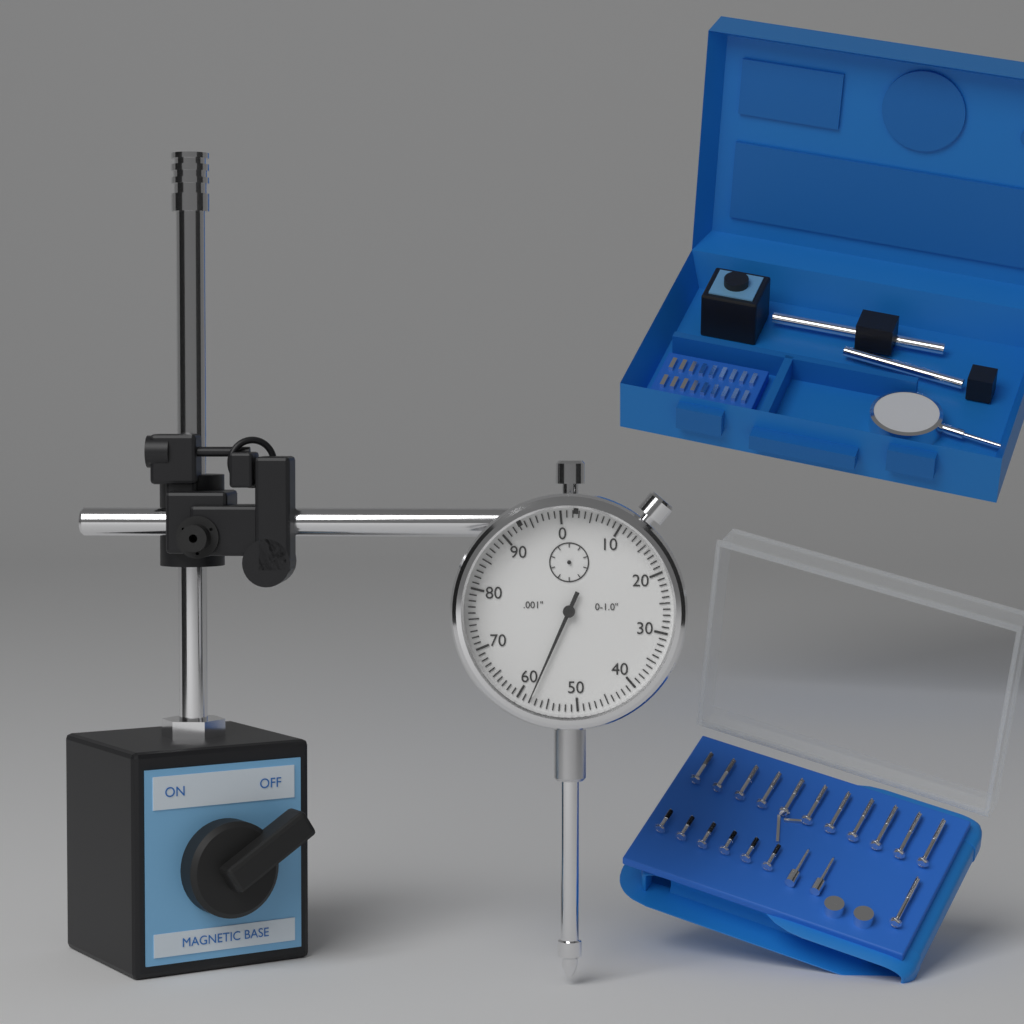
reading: 0.058 in
